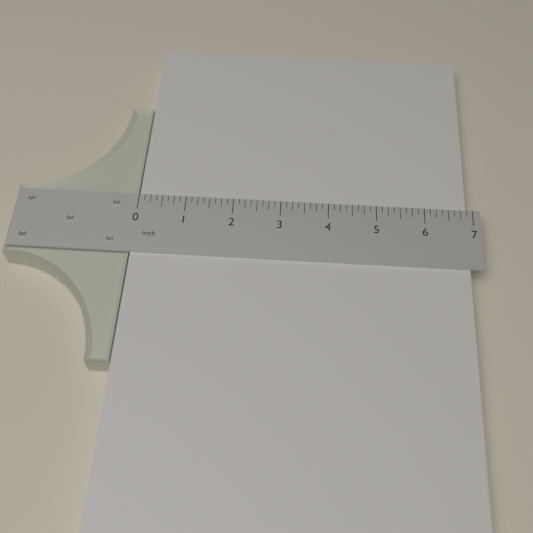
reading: 6.875 inch
